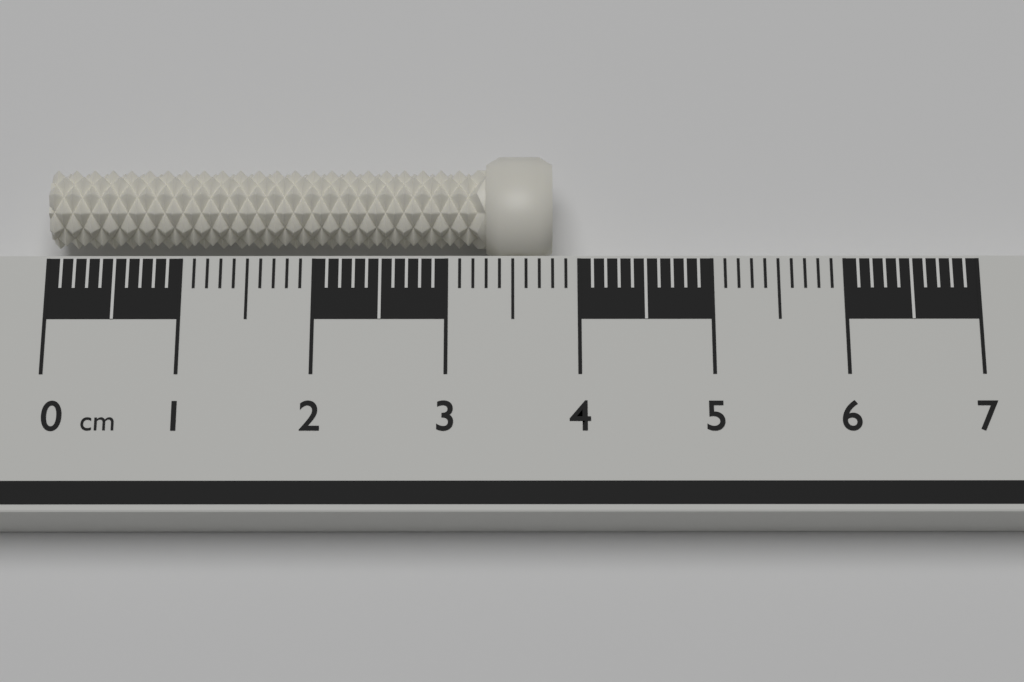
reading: 3.8 cm
